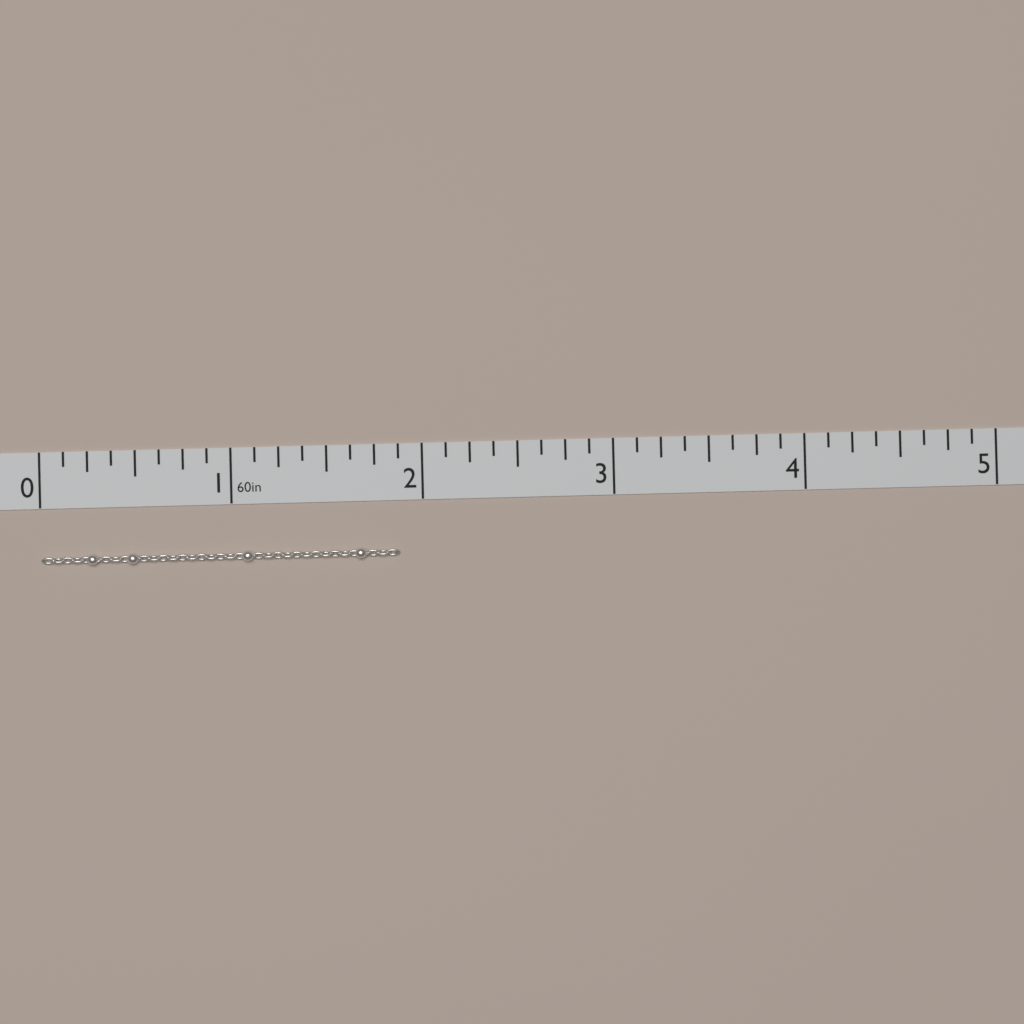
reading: 1.875 in
